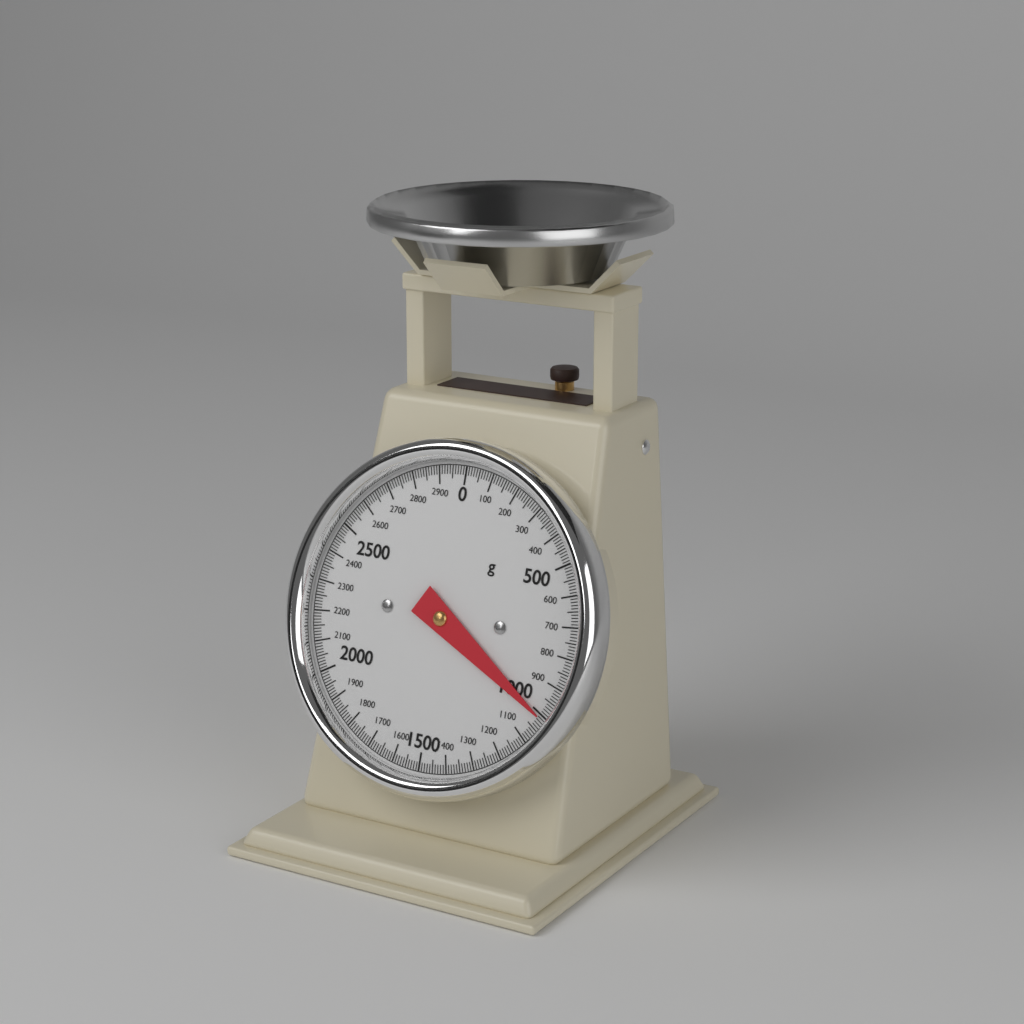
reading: 1010 g
